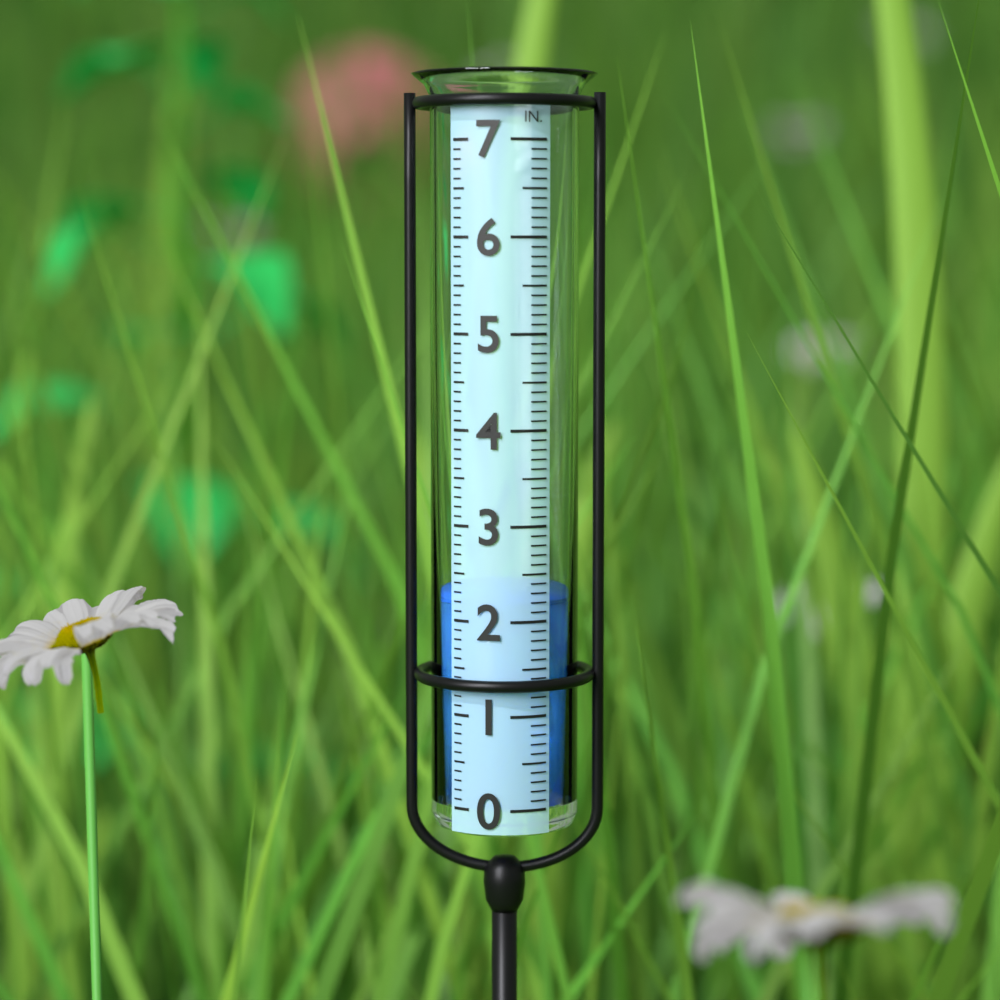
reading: 2.2 in
